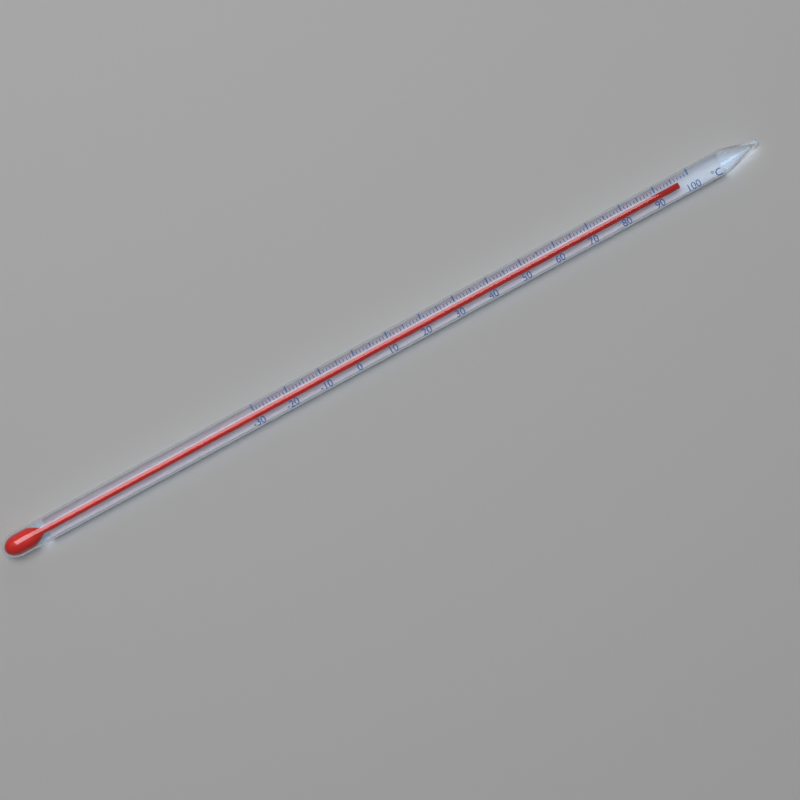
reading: 97 °C
